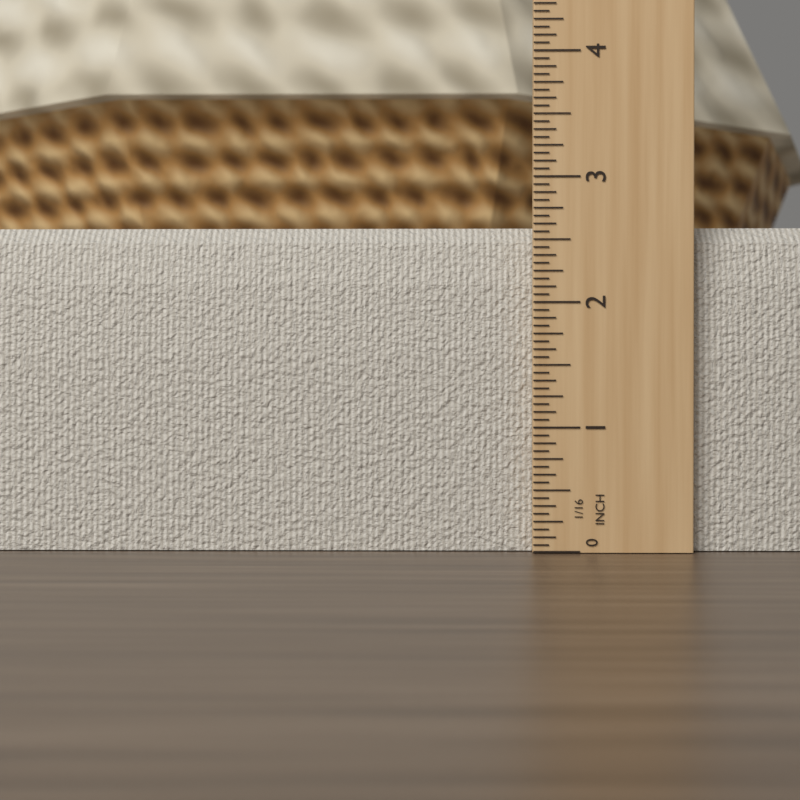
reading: 2.6250 in
